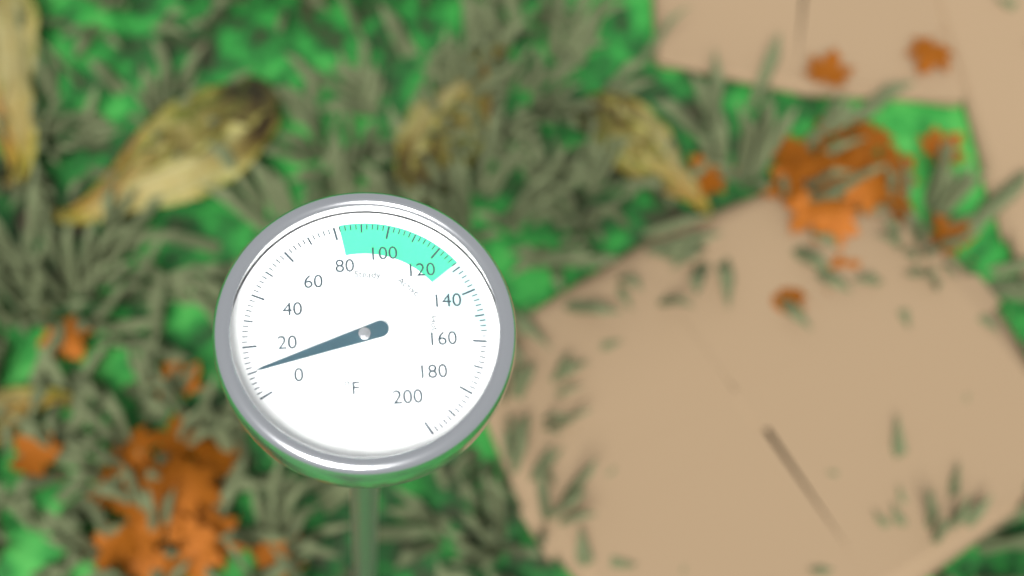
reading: 10 °F
